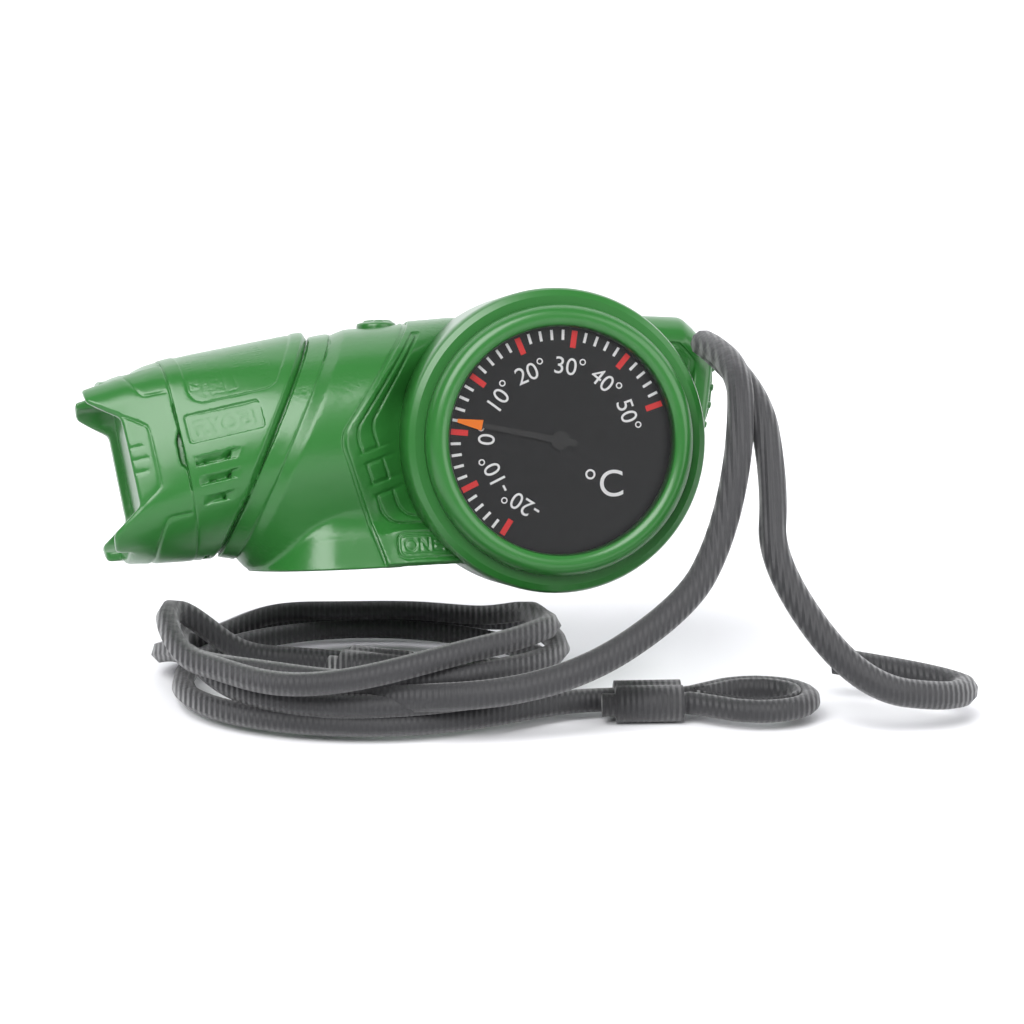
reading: 2 °C
